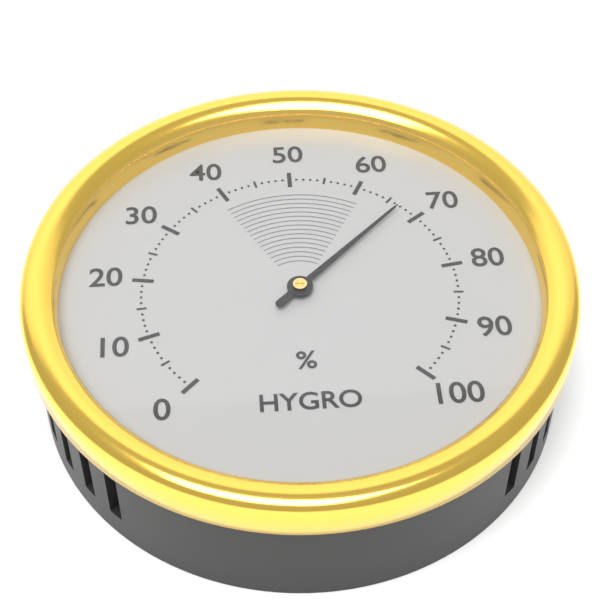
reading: 67 %
